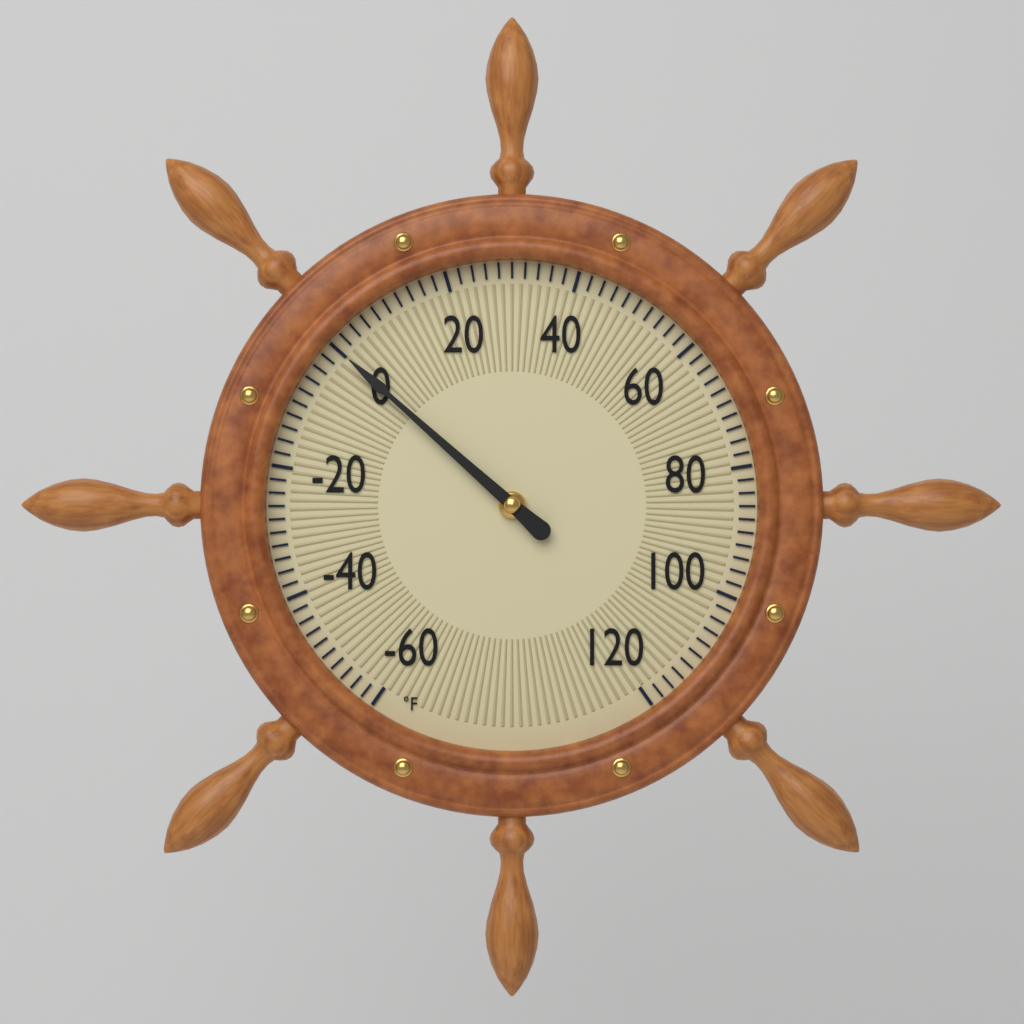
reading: 0 °F
